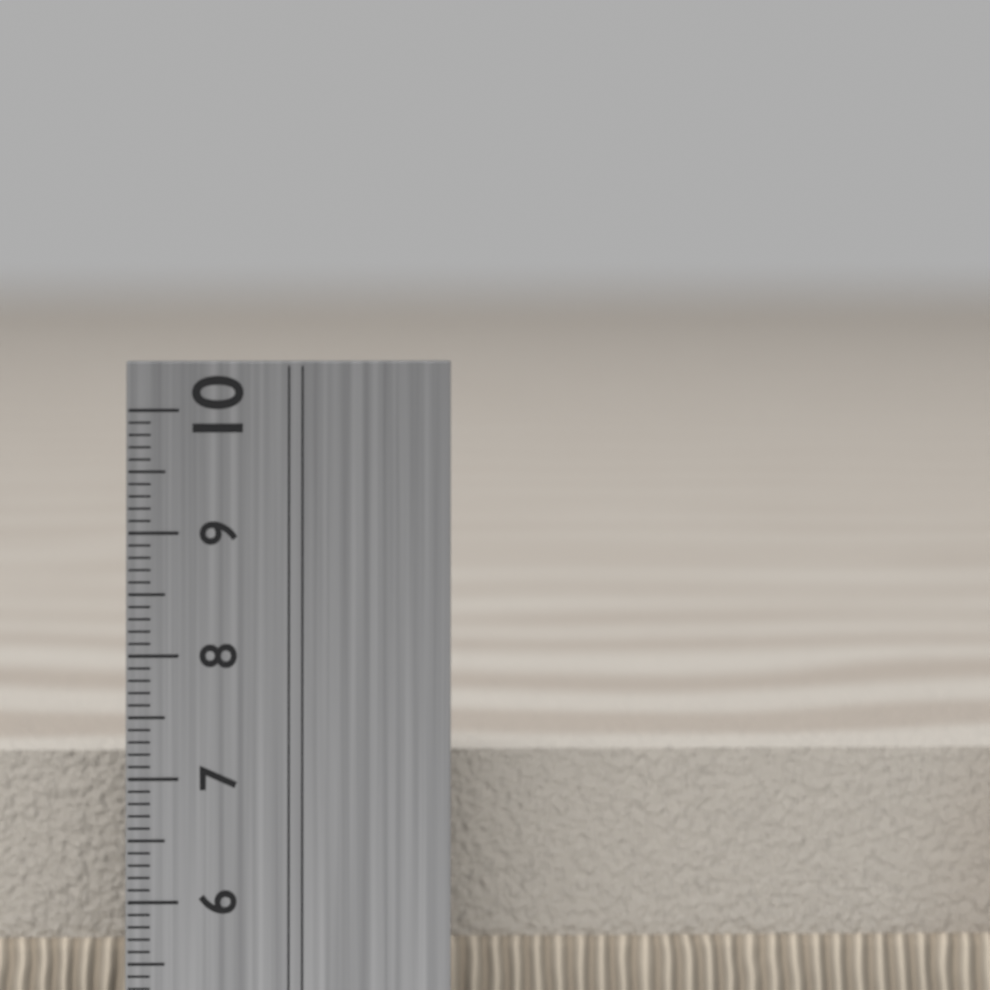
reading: 7.1 cm
